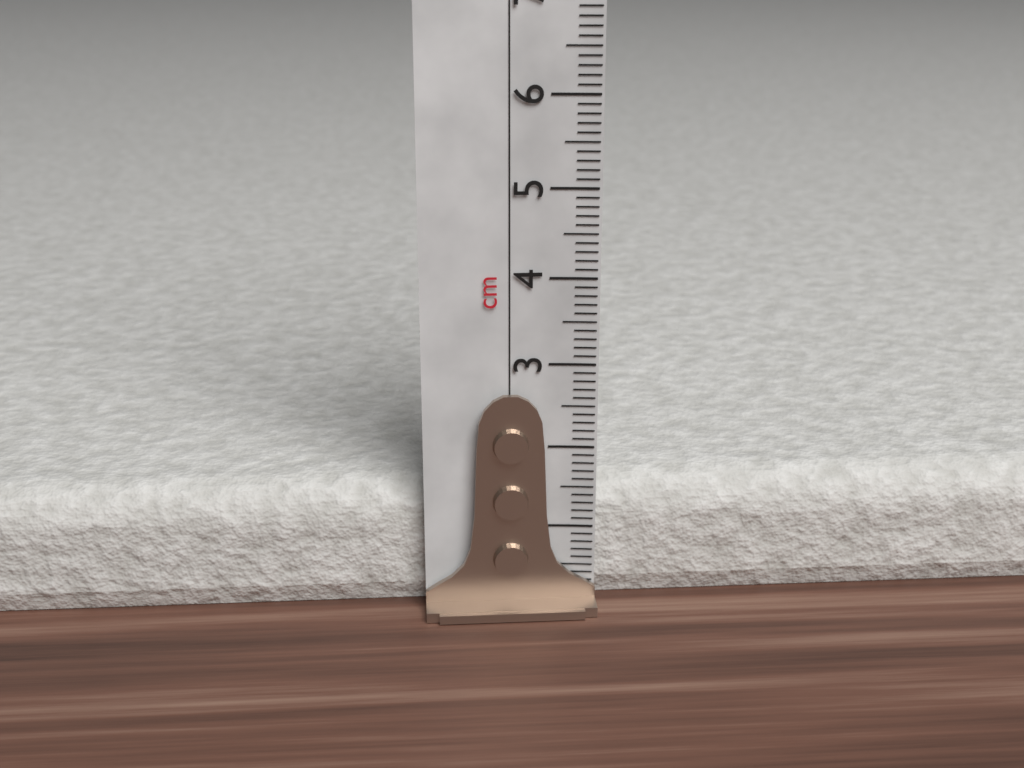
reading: 1.5 cm
